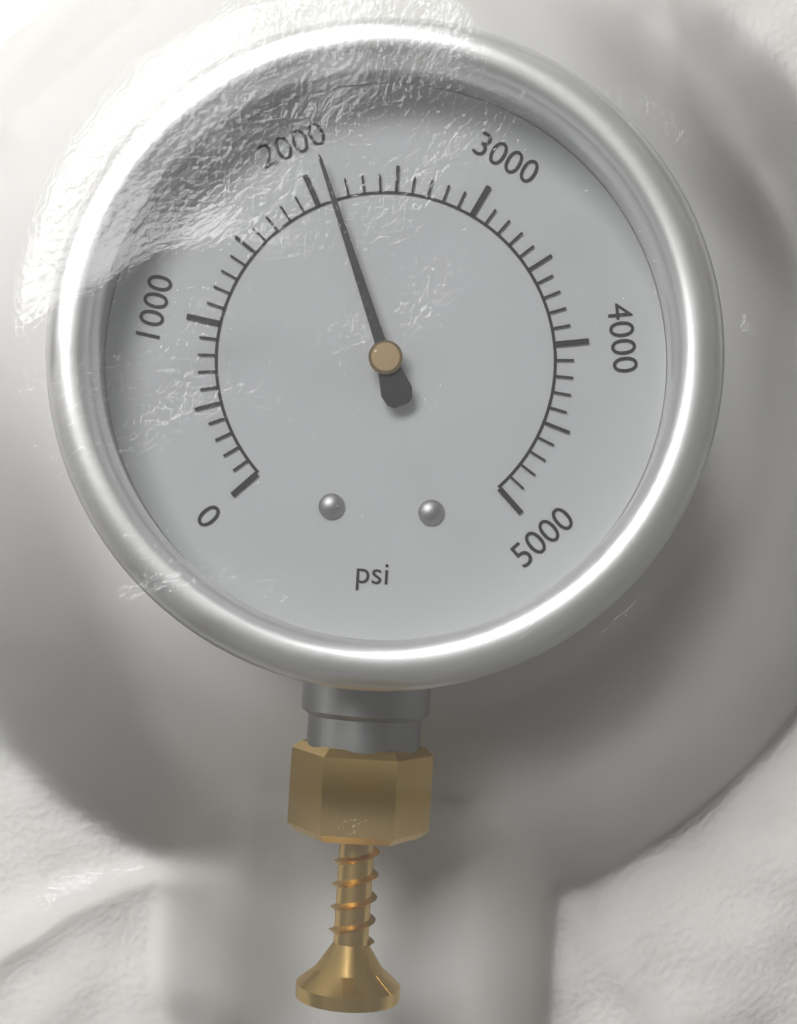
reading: 2100 psi
